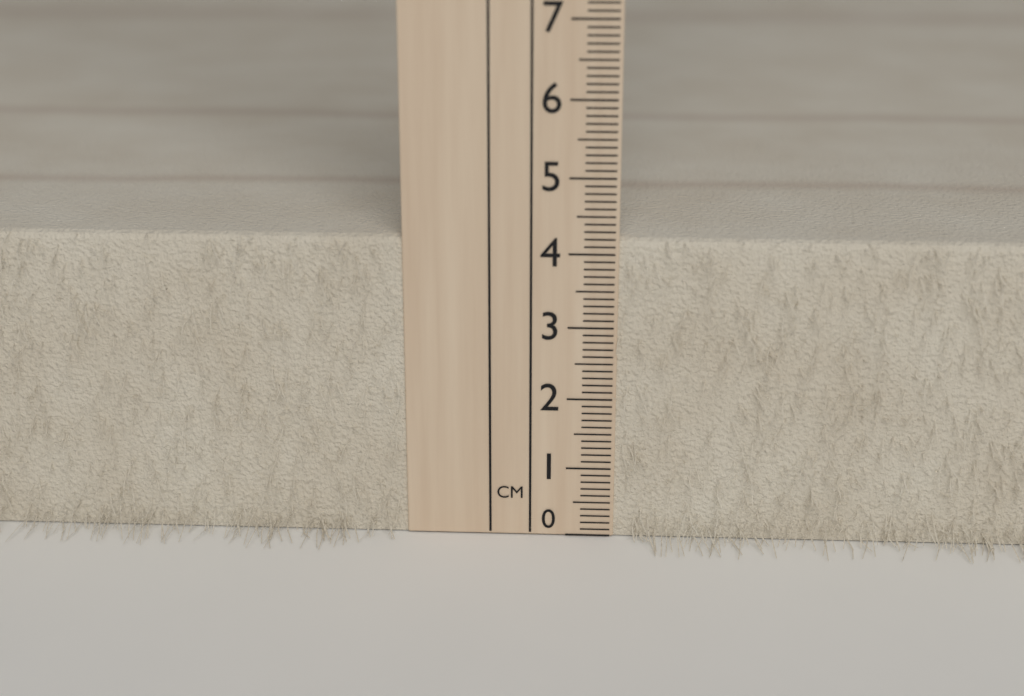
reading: 4.2 cm
